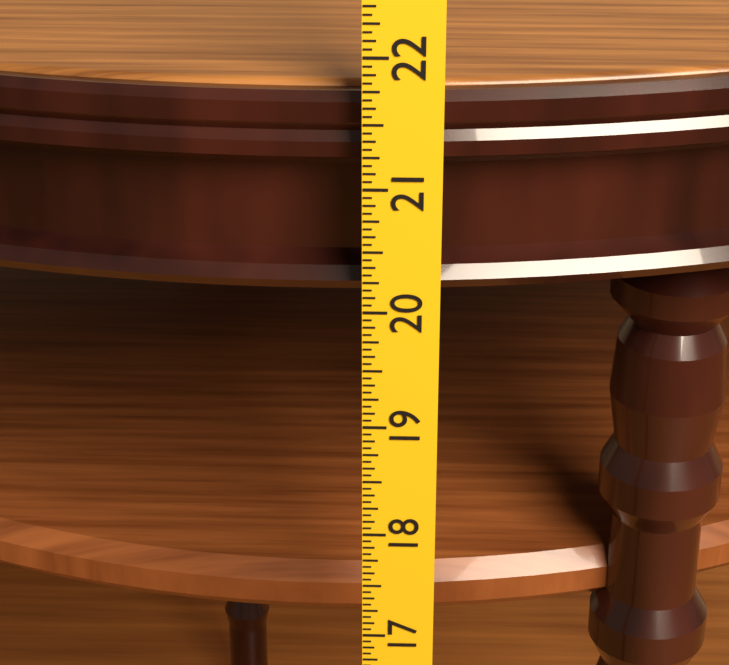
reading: 21.6875 in
